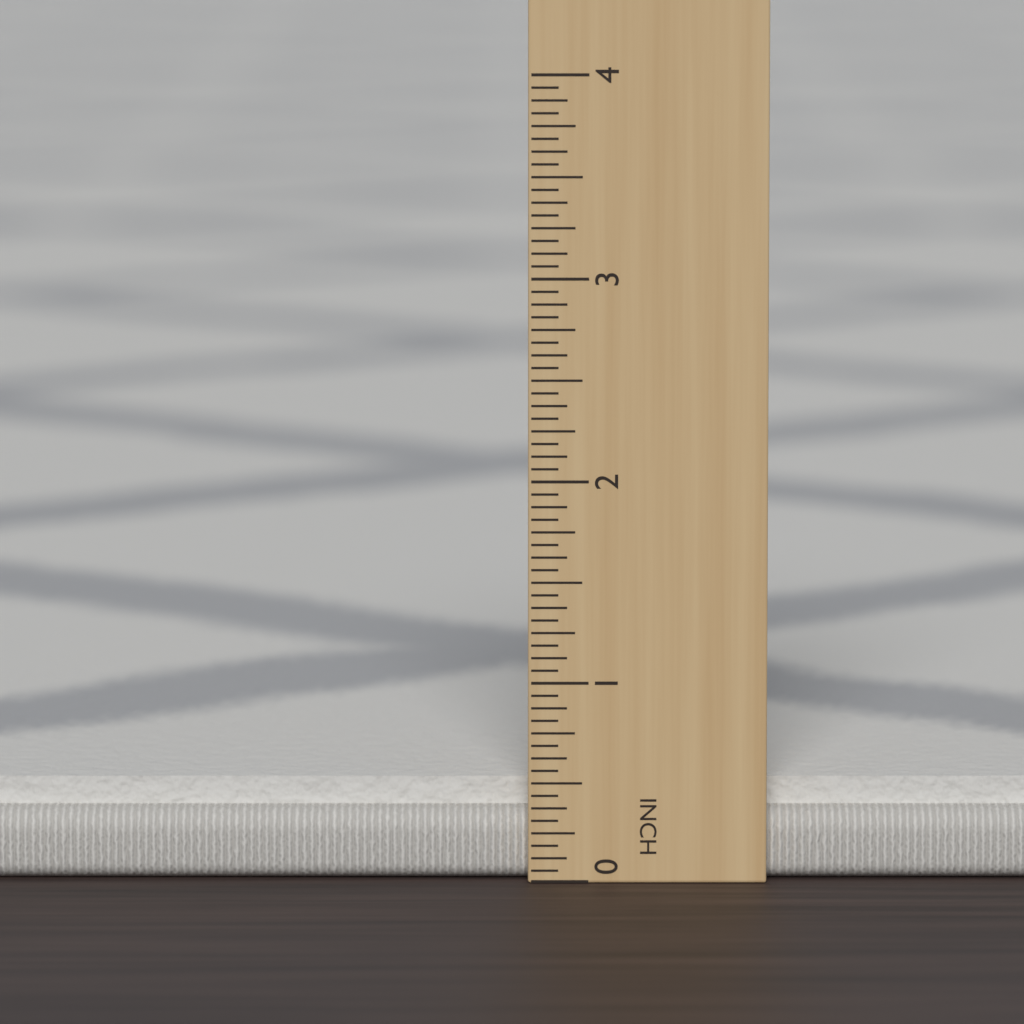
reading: 0.5000 in
